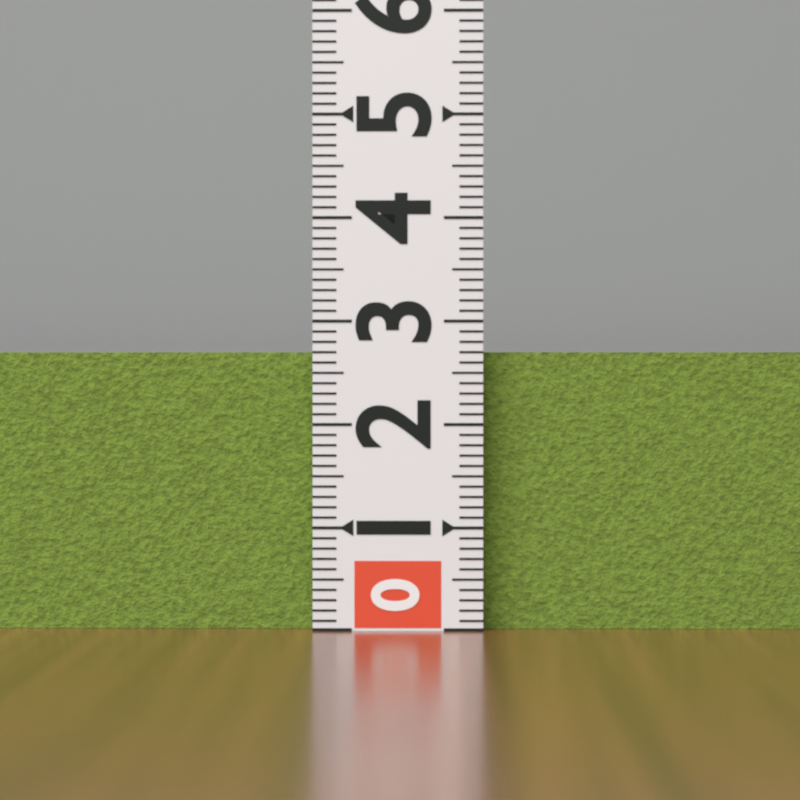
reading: 2.7 (no unit)
